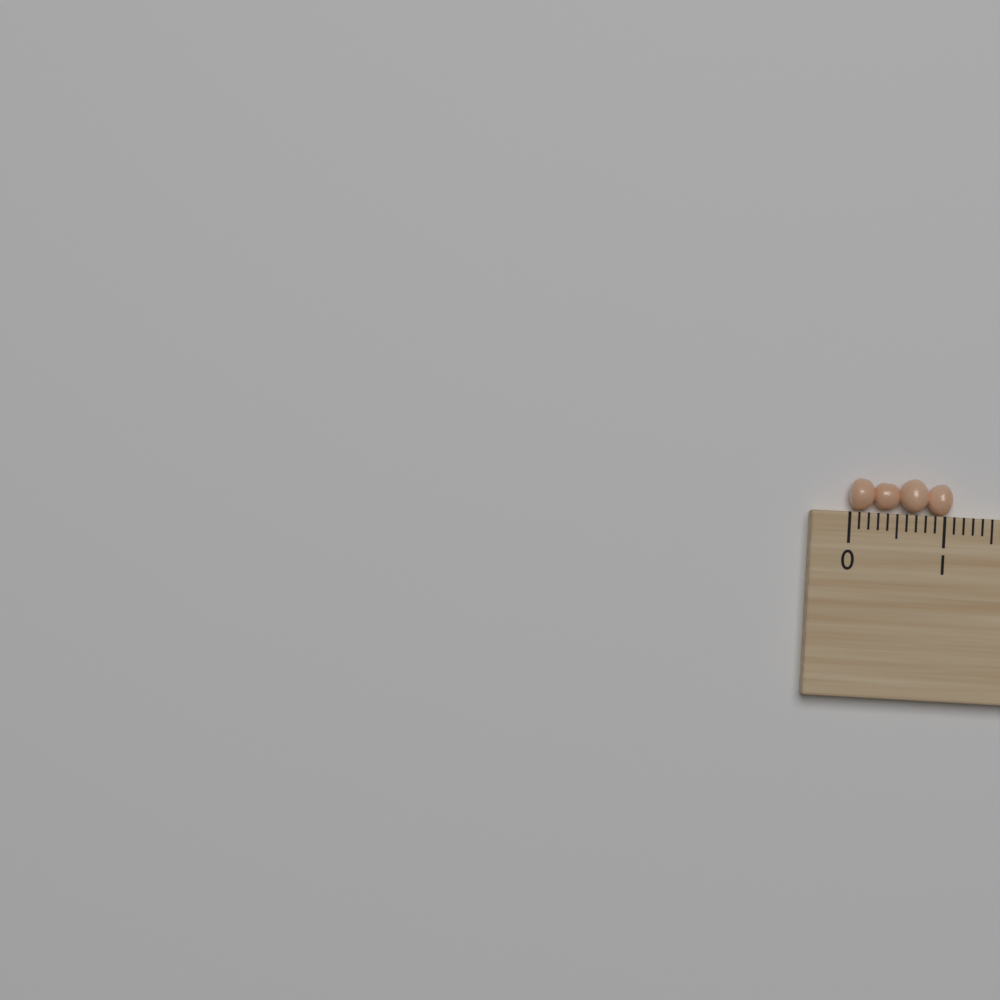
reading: 1.1 (no unit)
